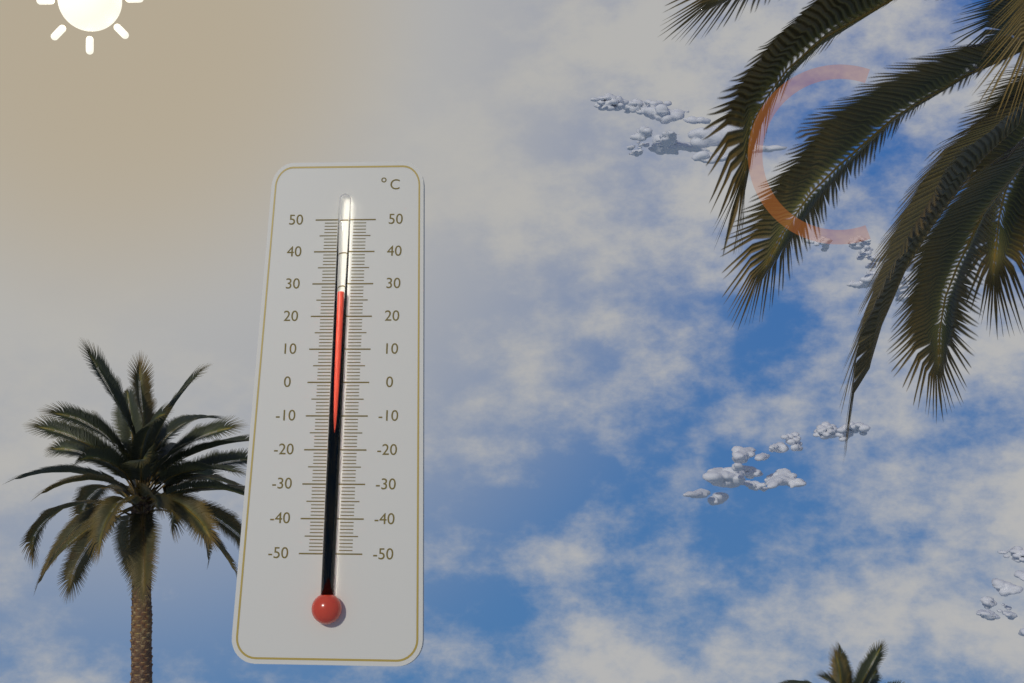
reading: 27 °C
